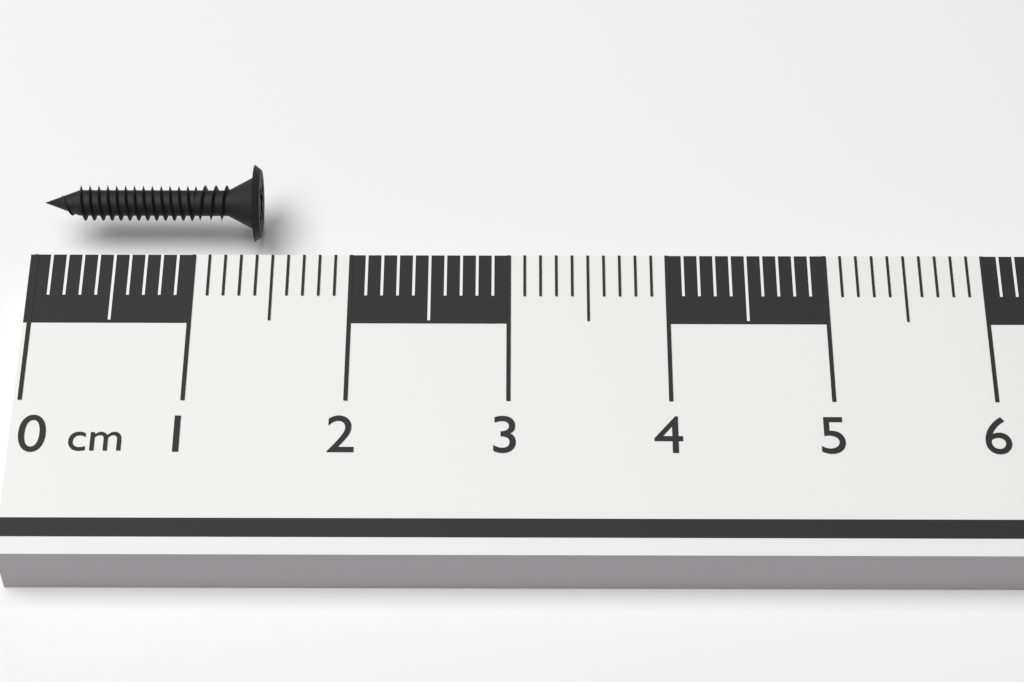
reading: 1.4 cm
